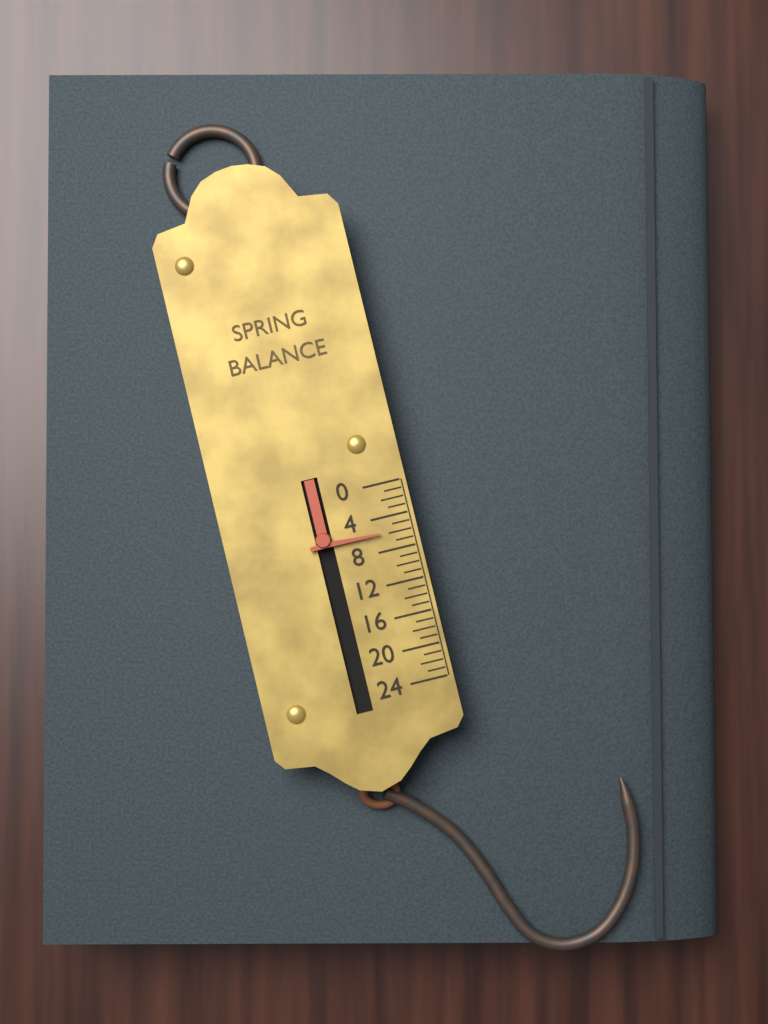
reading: 6 (no unit)
